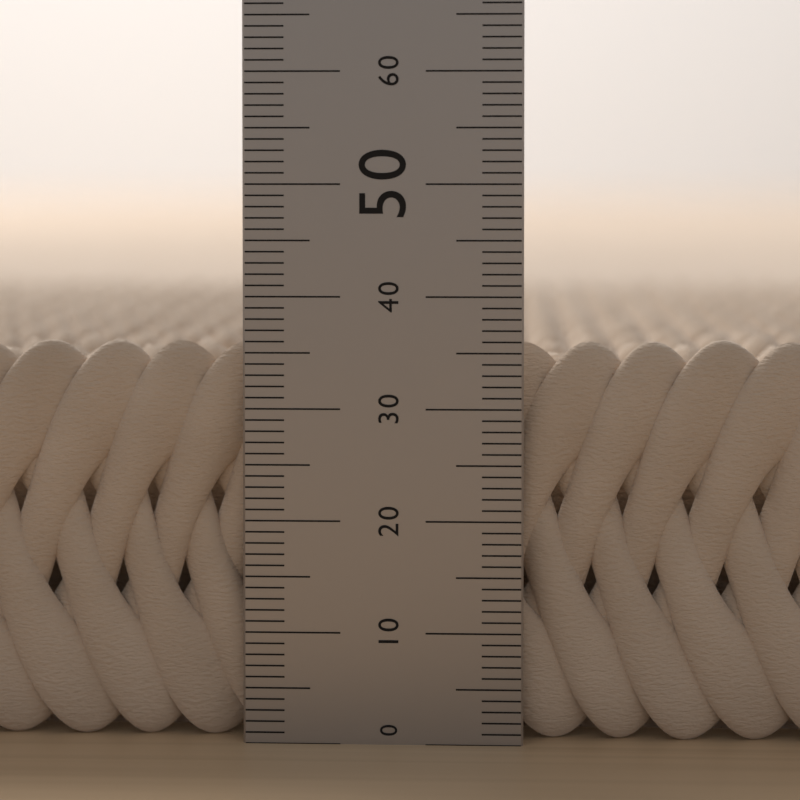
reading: 36 (no unit)
